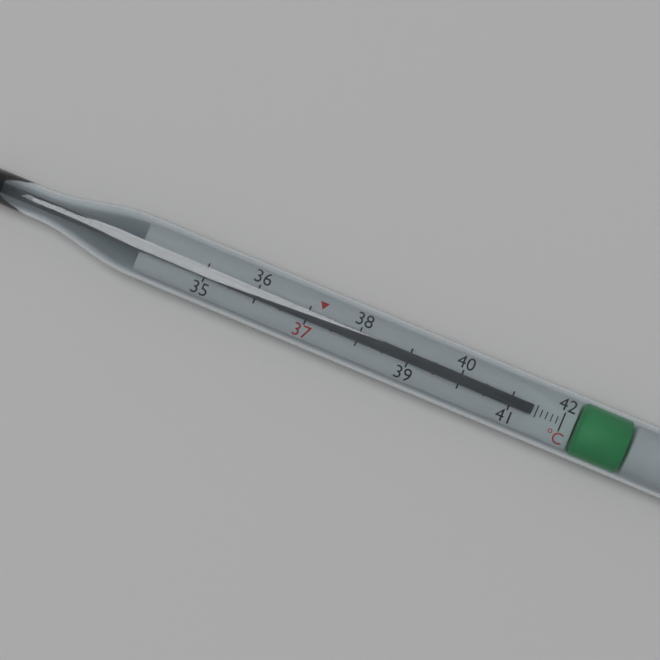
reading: 41.4 °C
